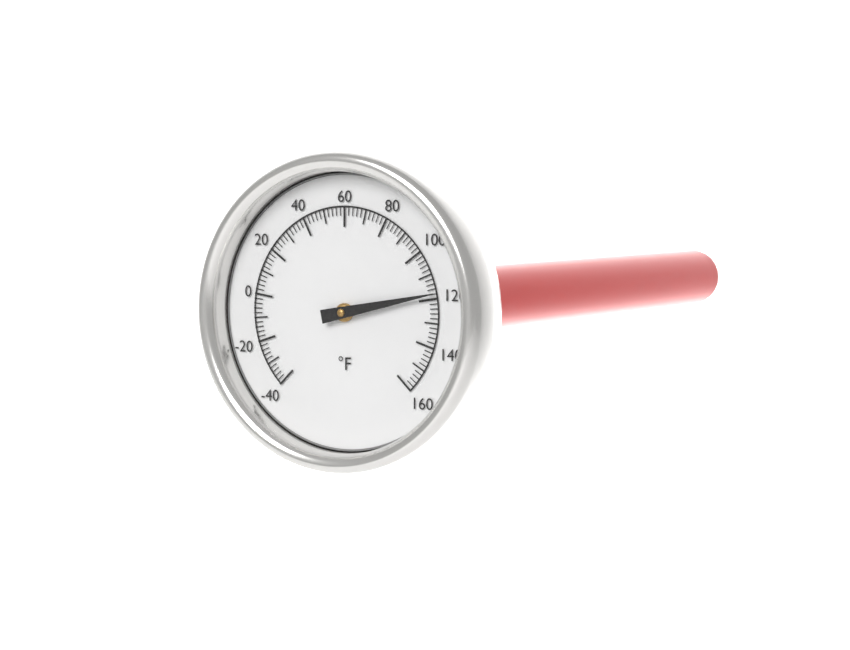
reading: 118 °F
